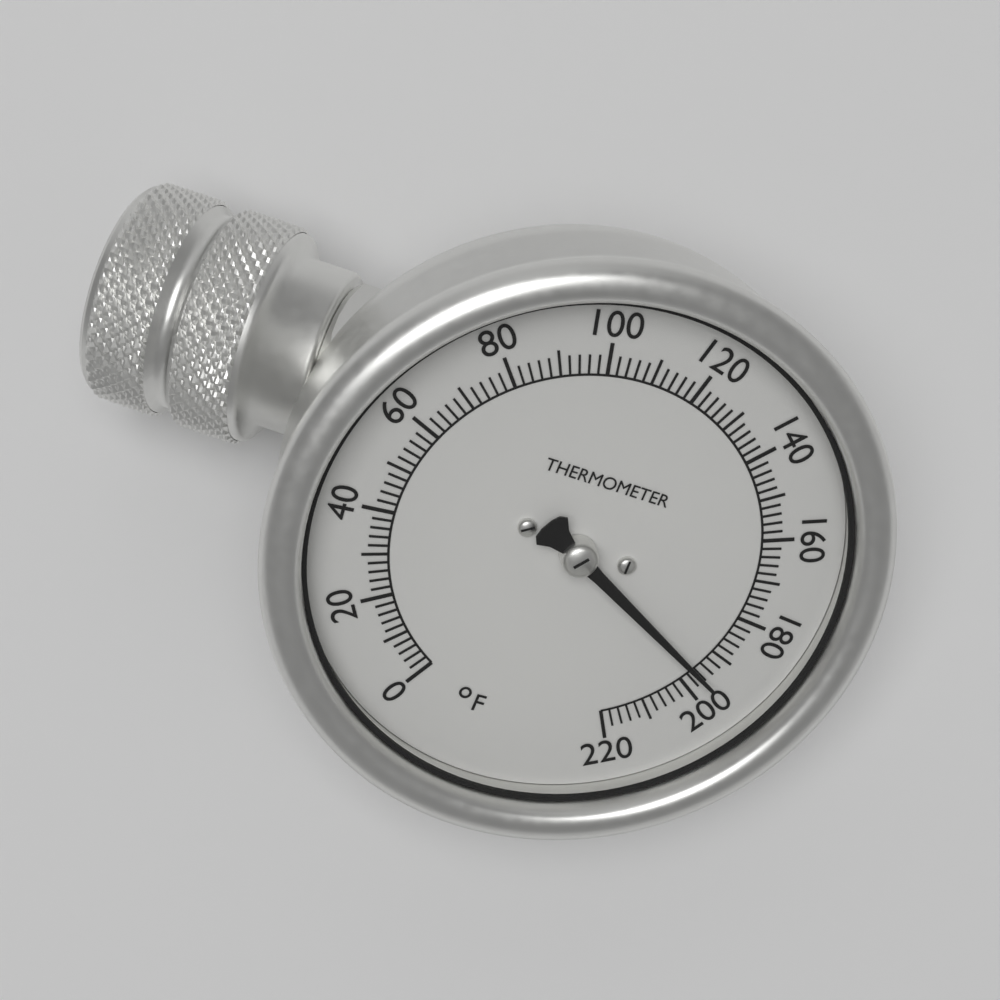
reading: 196 °F
